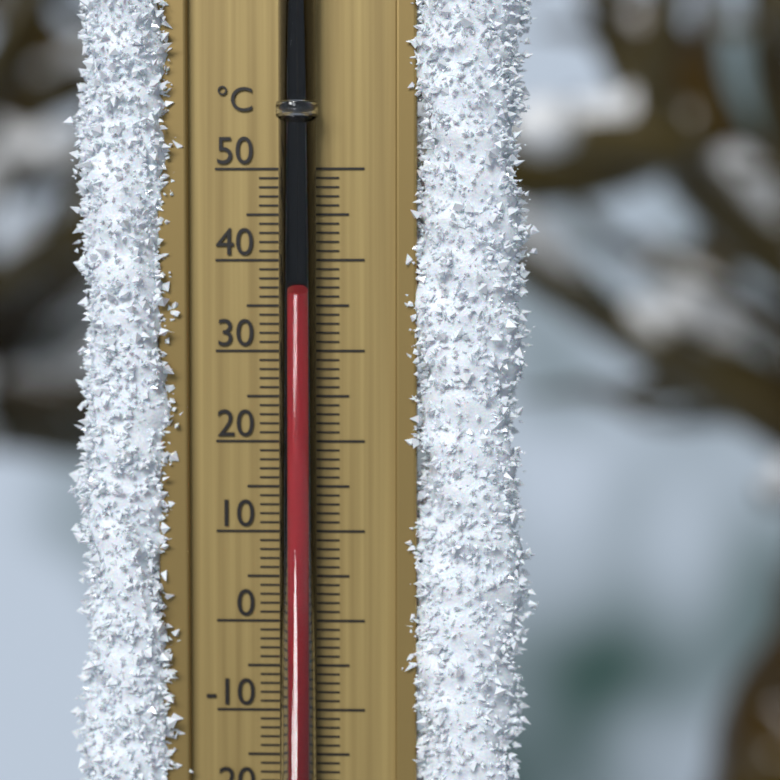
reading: 36 °C
